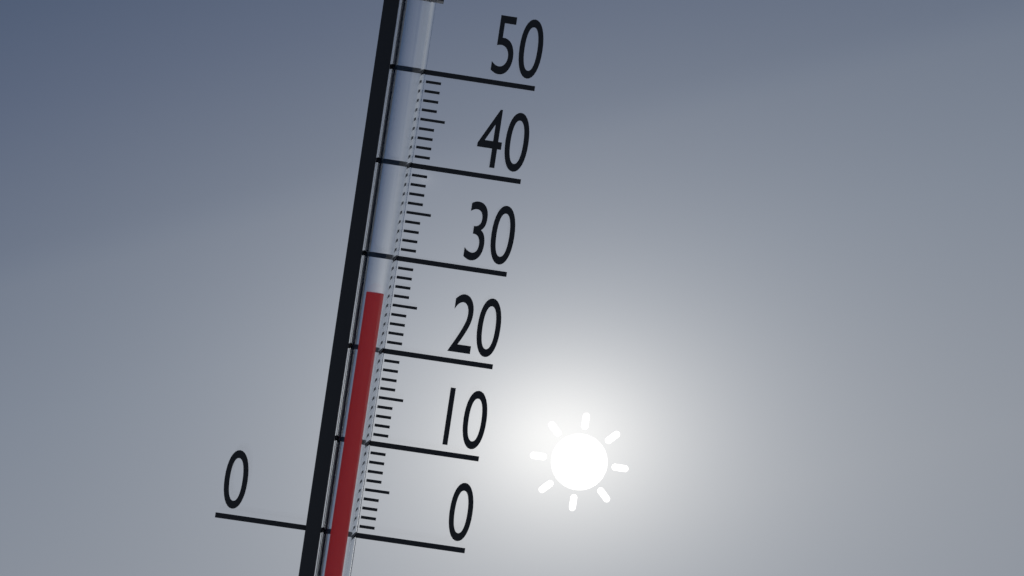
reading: 26 (no unit)
